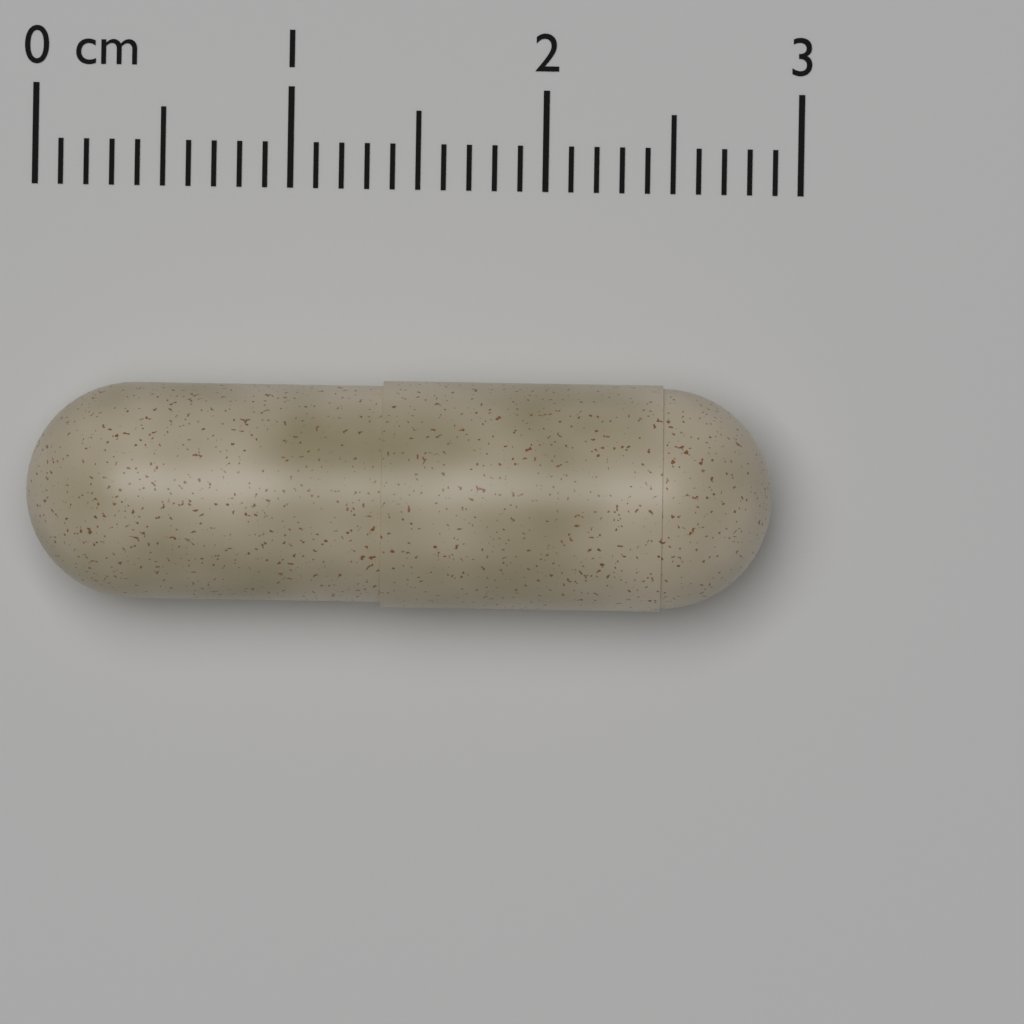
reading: 2.9 cm
